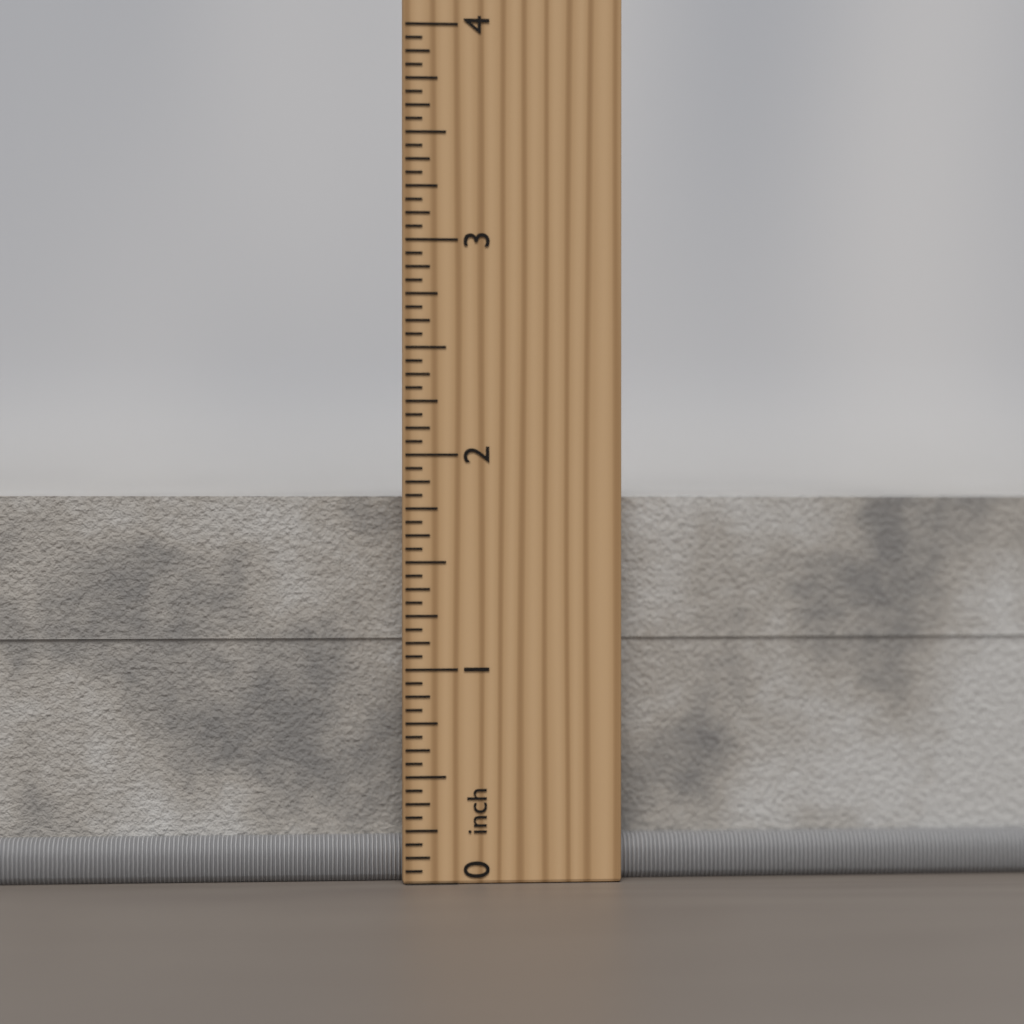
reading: 1.8125 inch
